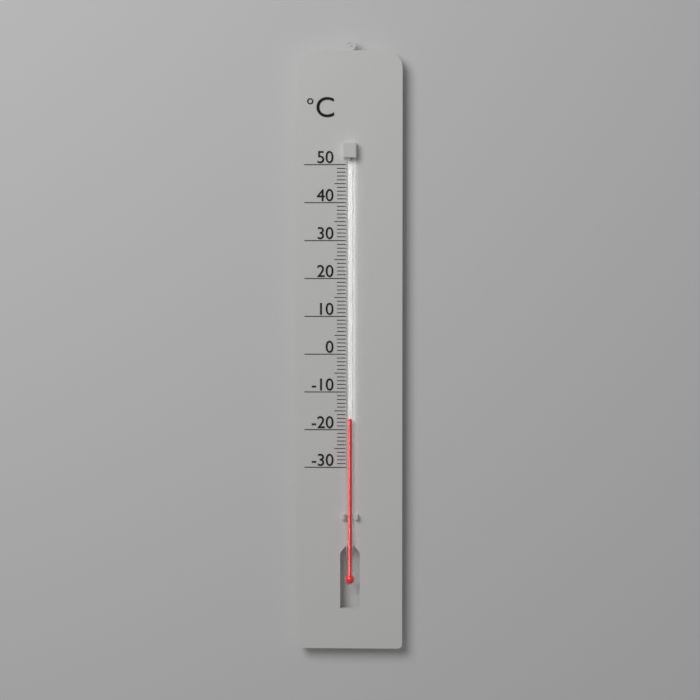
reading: -17 °C
